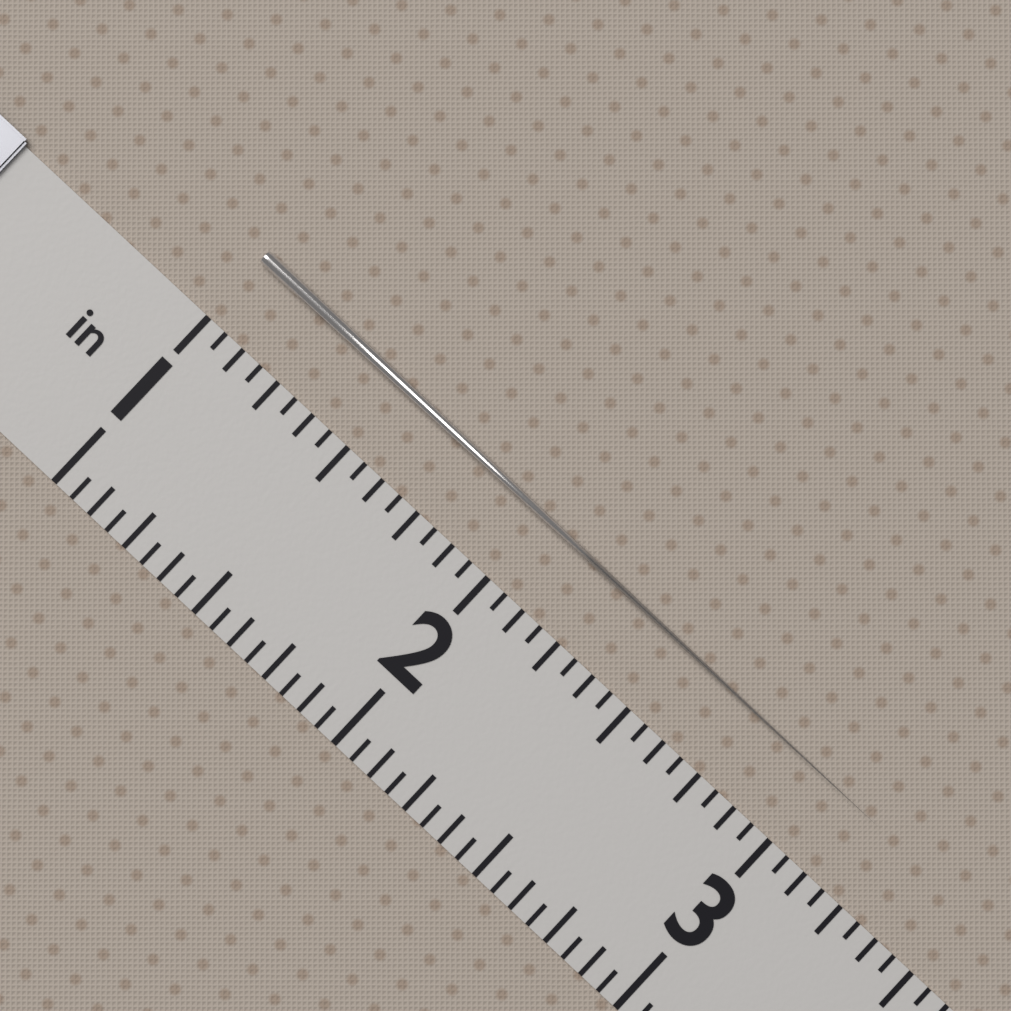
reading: 3.1875 in
